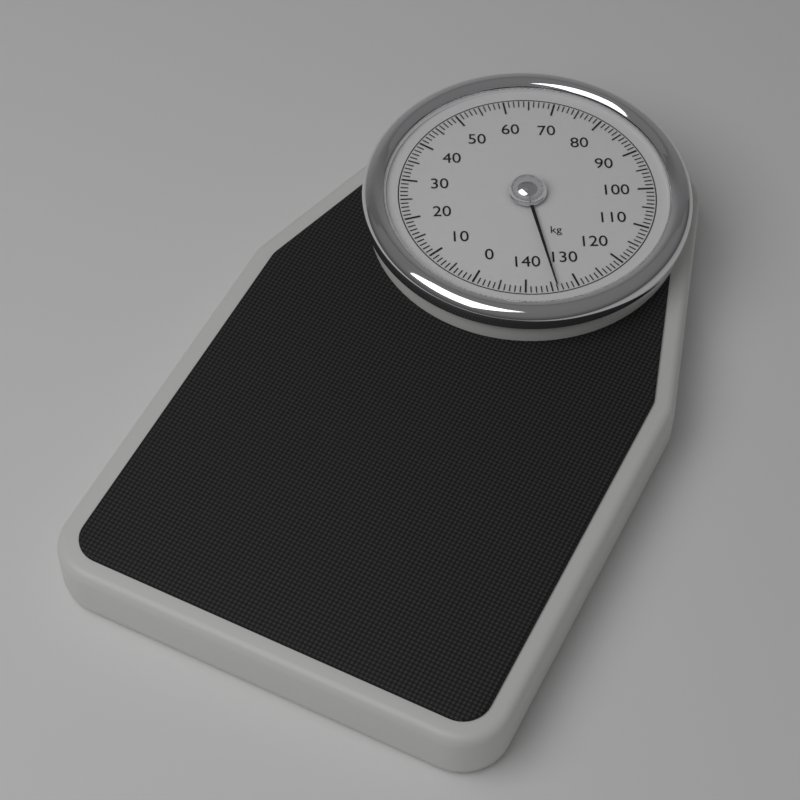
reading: 134 kg
